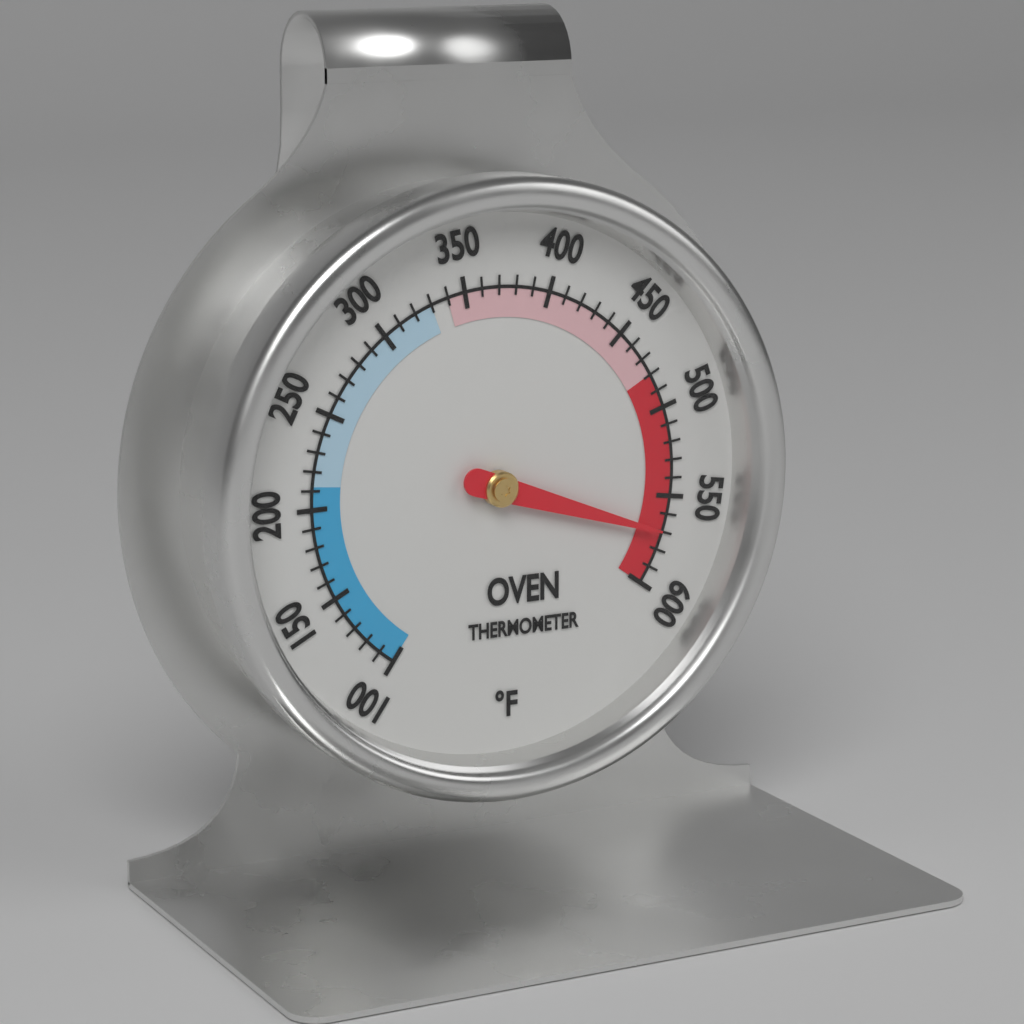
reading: 570 °F
